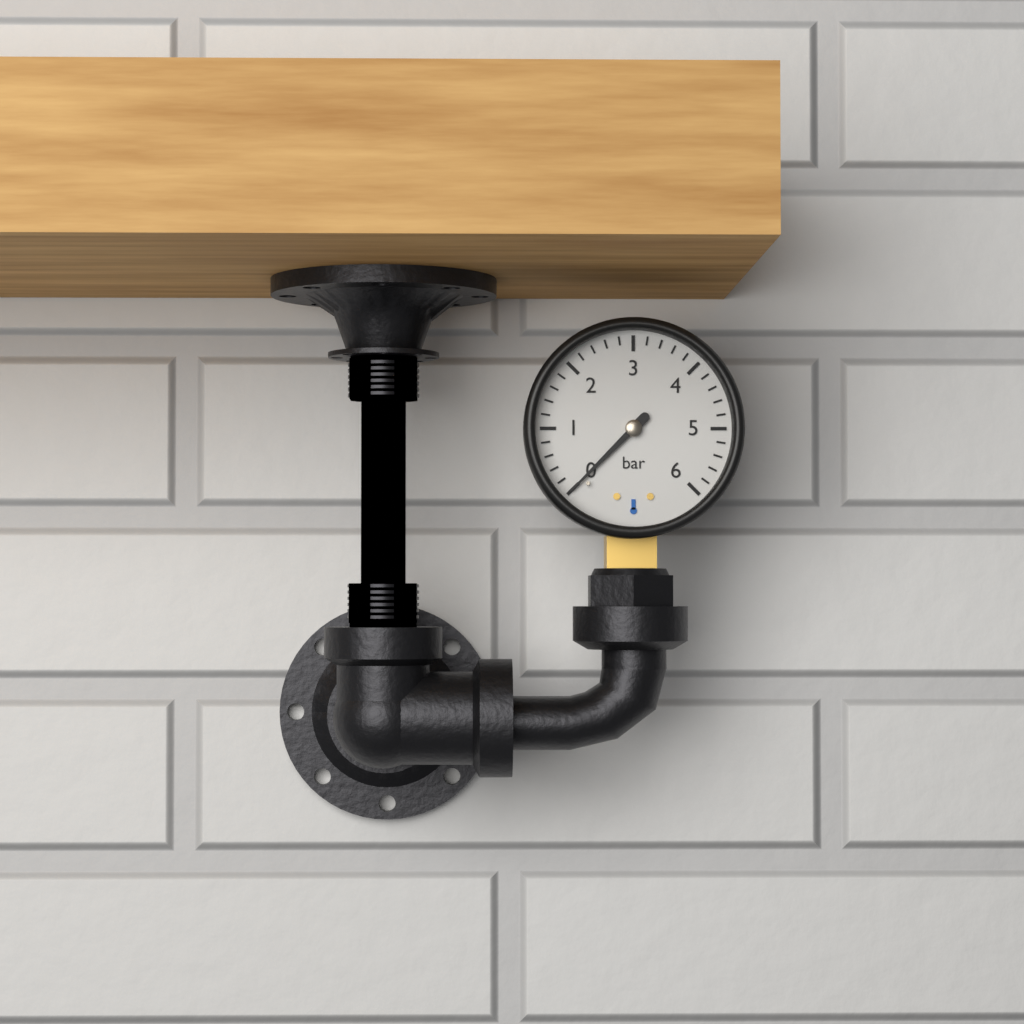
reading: 0.0 bar
